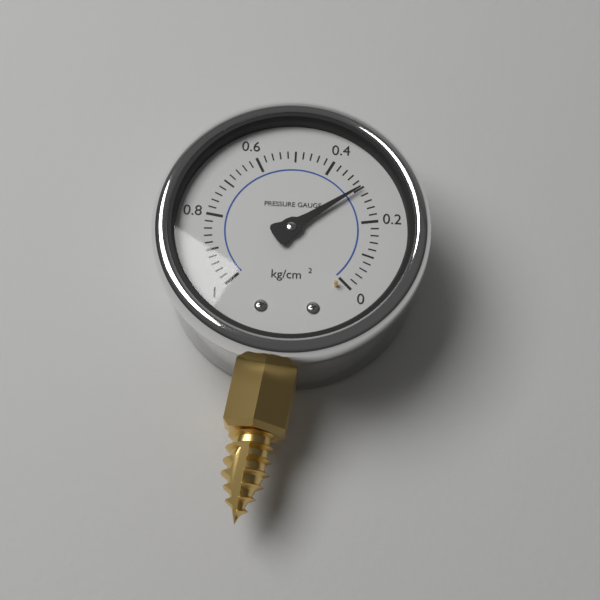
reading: 0.30 kg/cm²
